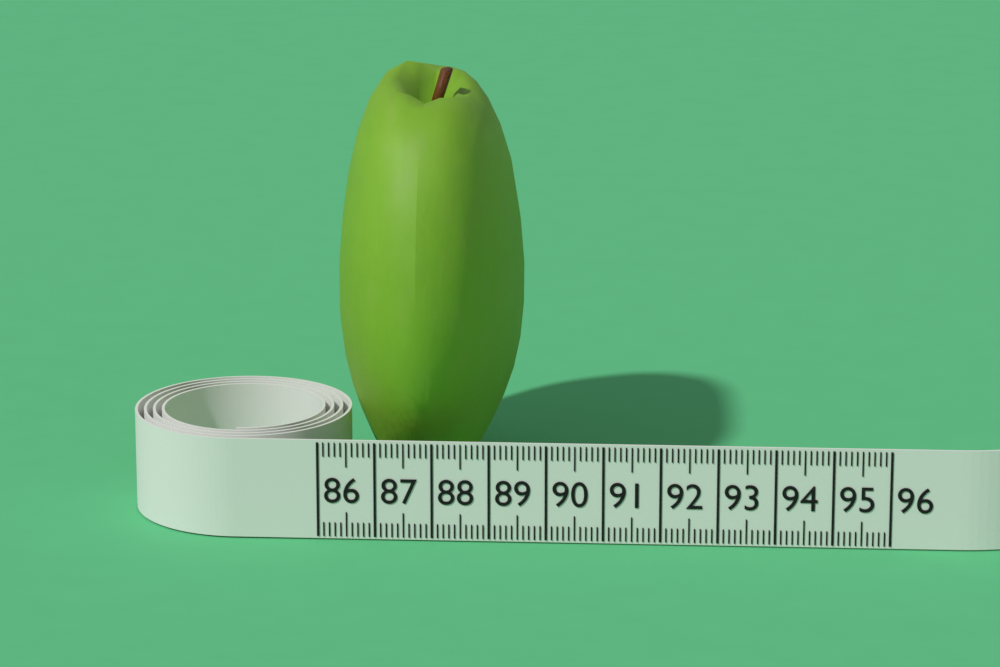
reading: 89.4 (no unit)
